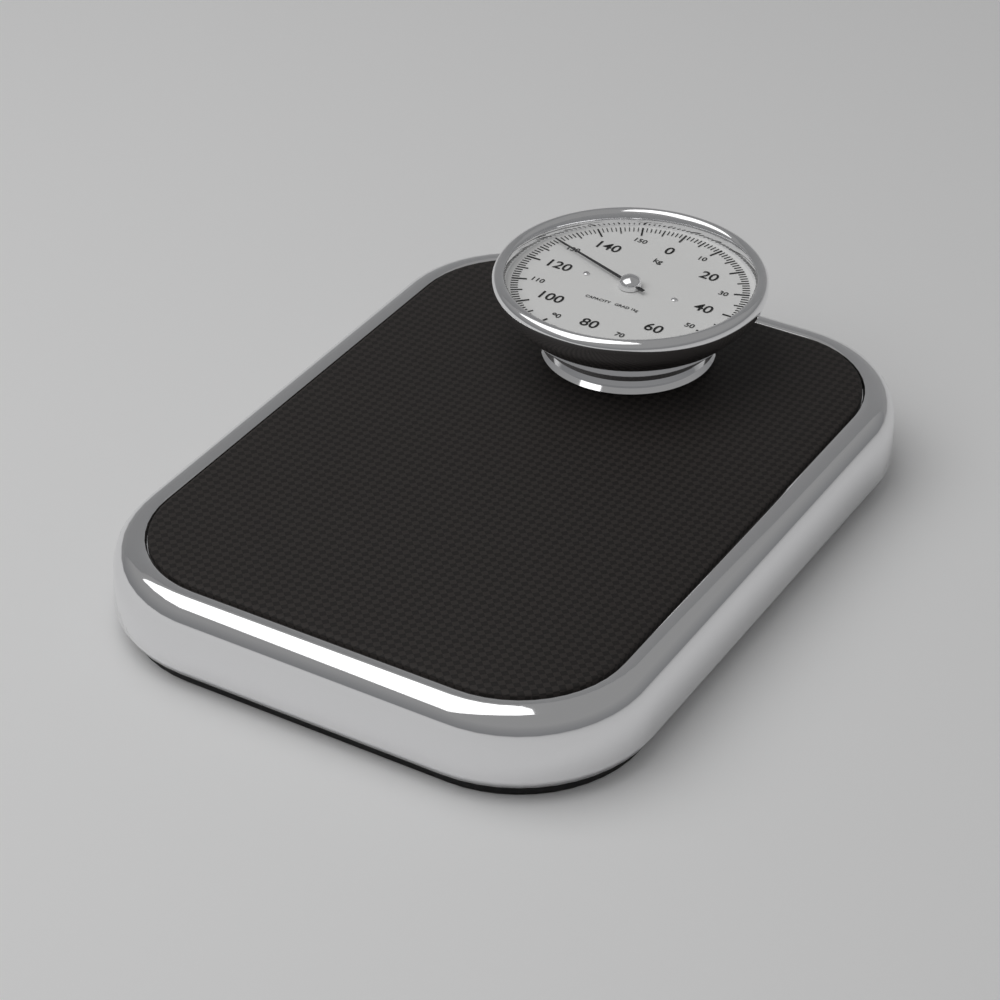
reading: 129 kg
